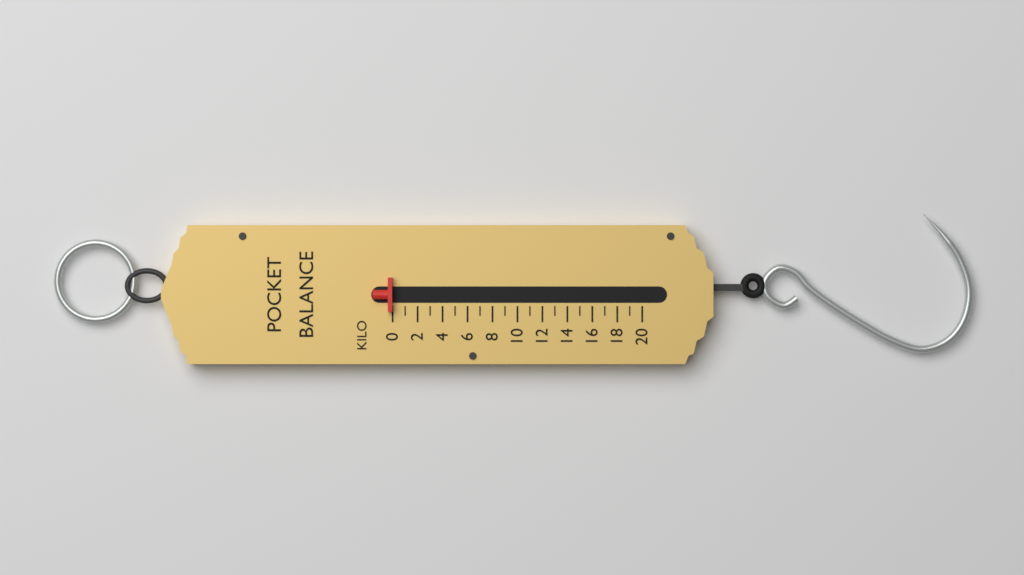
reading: 0 kg
